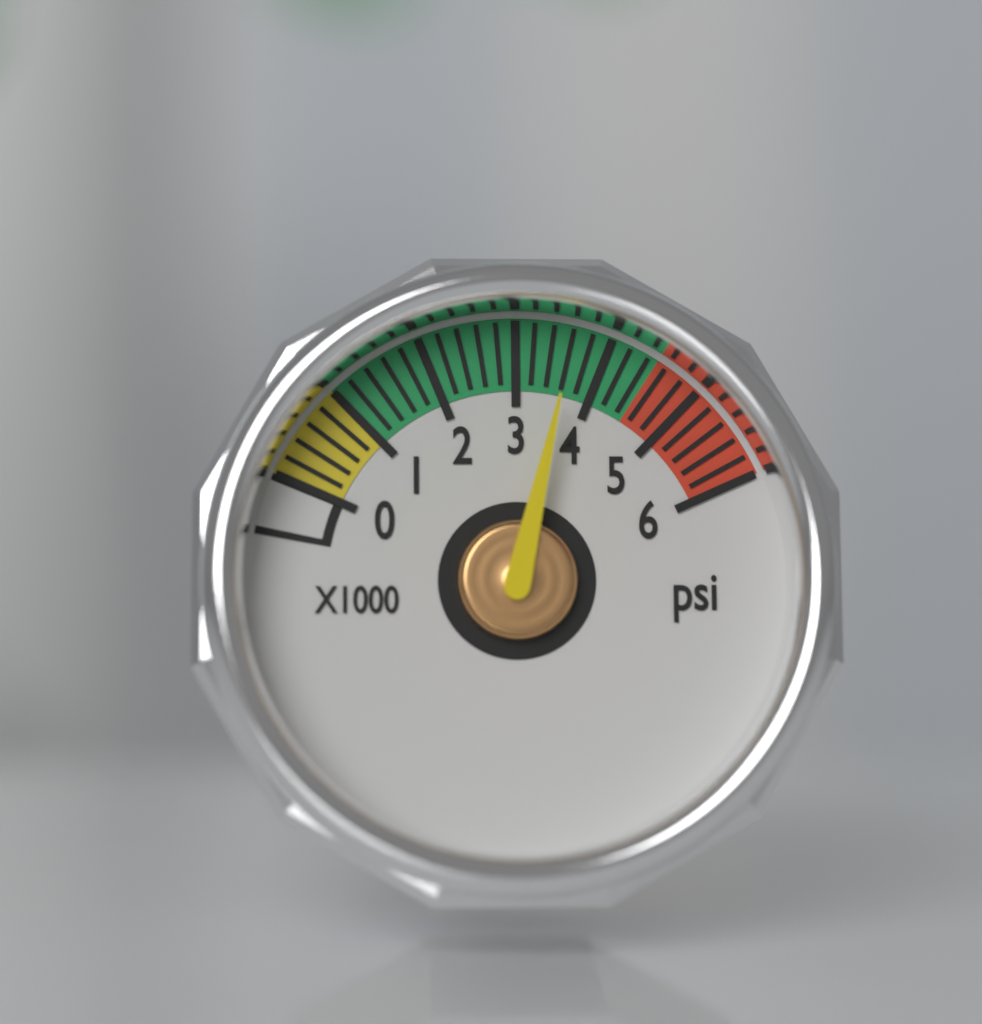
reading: 3600 psi
